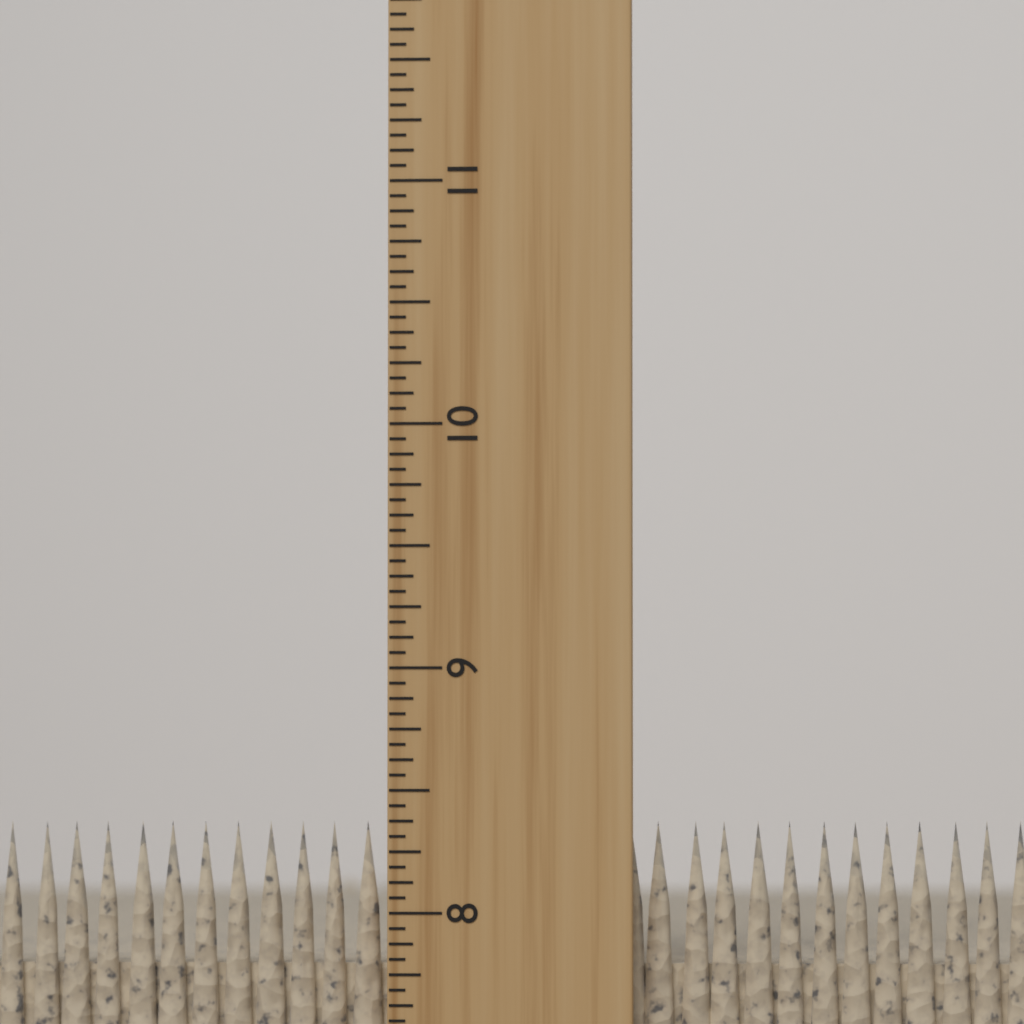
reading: 8.3750 inch
